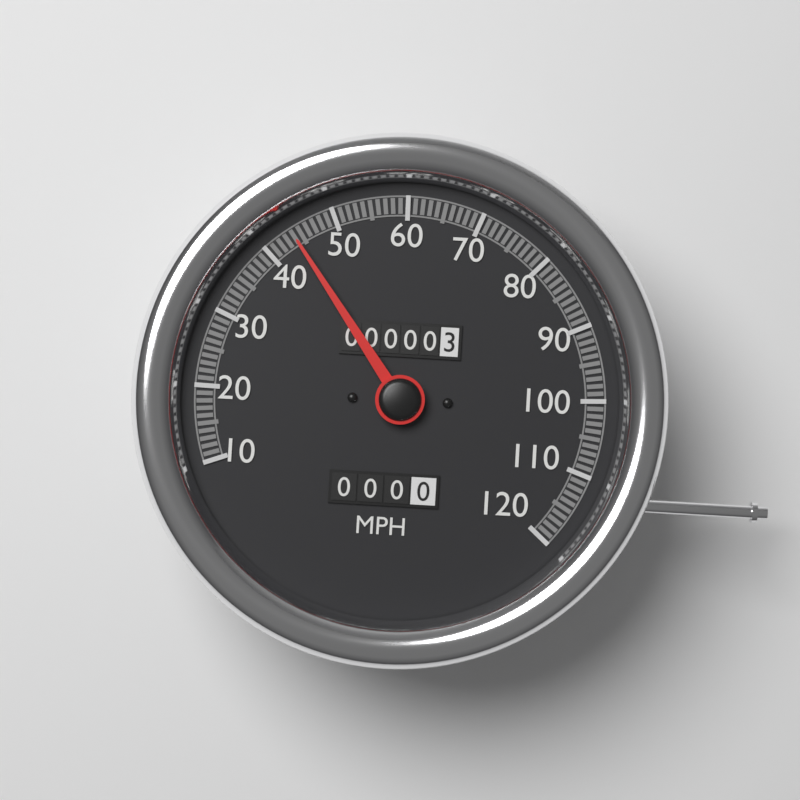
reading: 44 MPH
